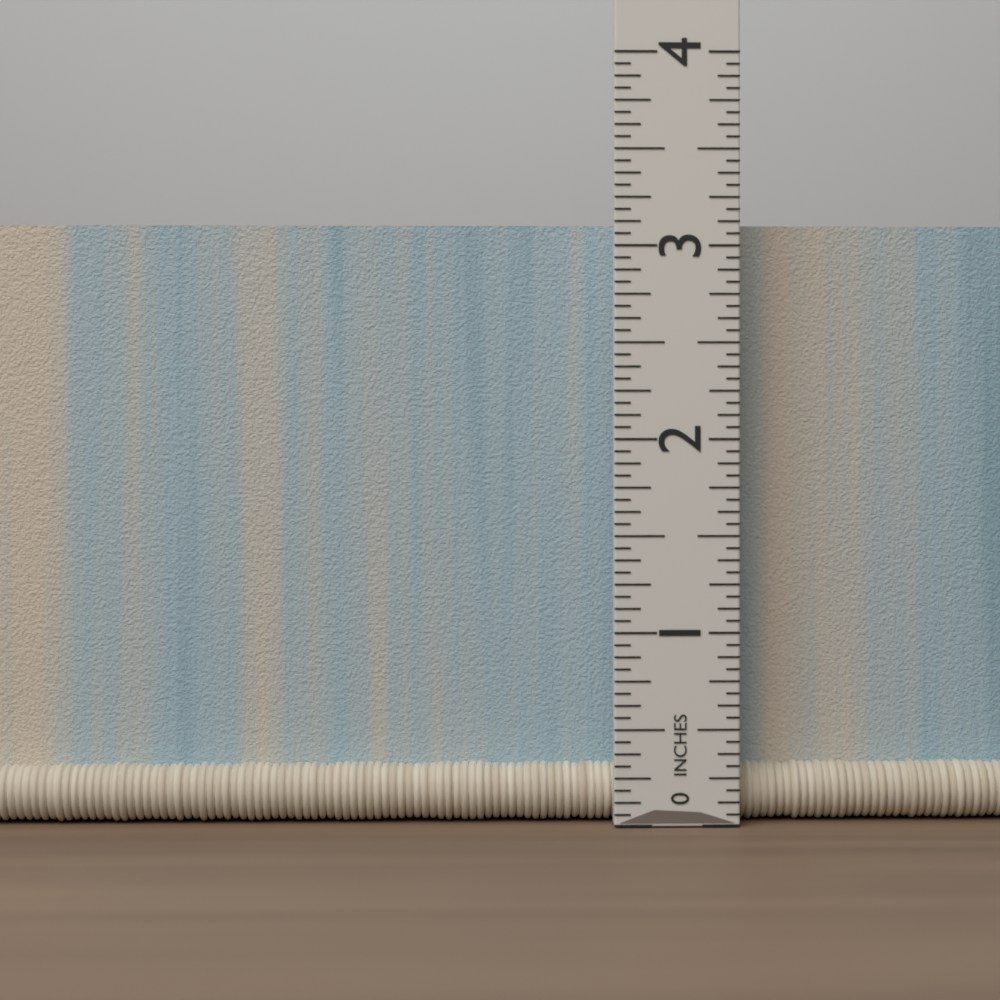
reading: 3.1250 in
